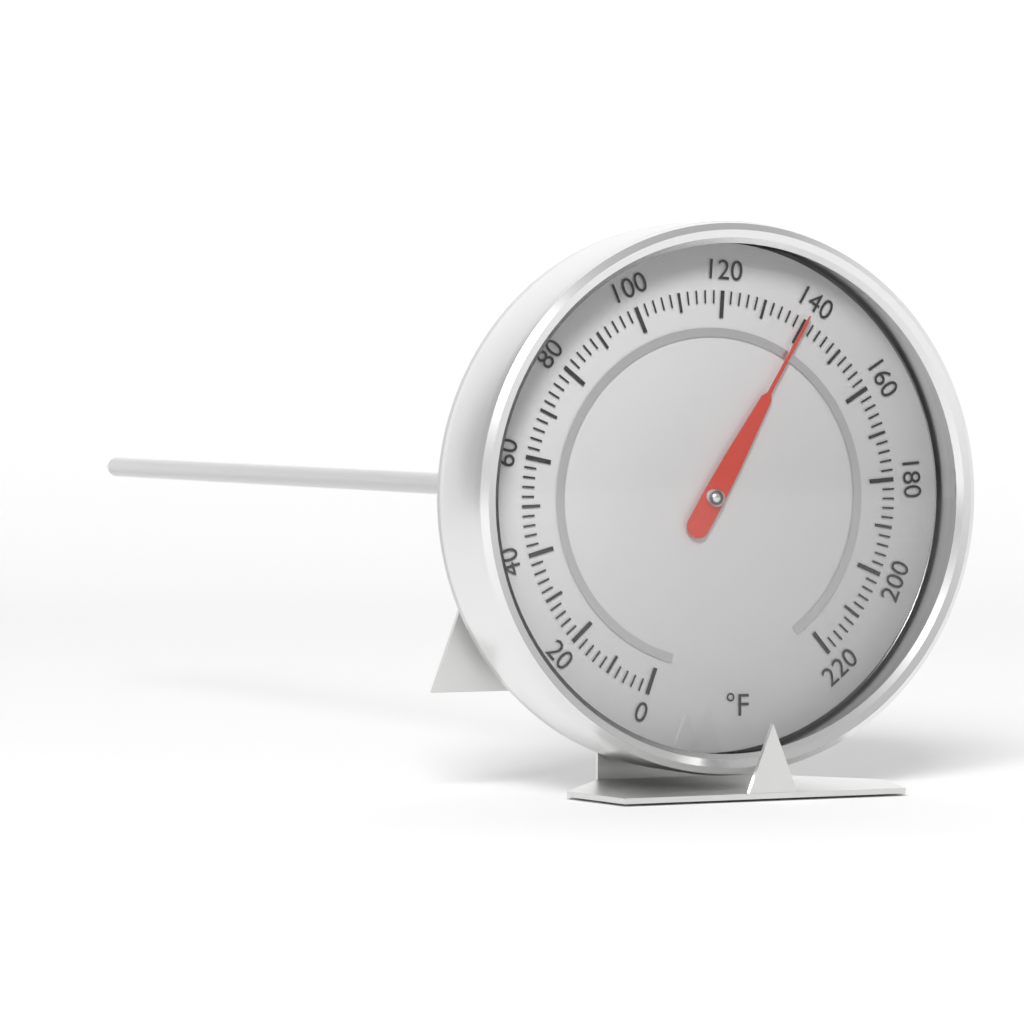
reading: 140 °F
